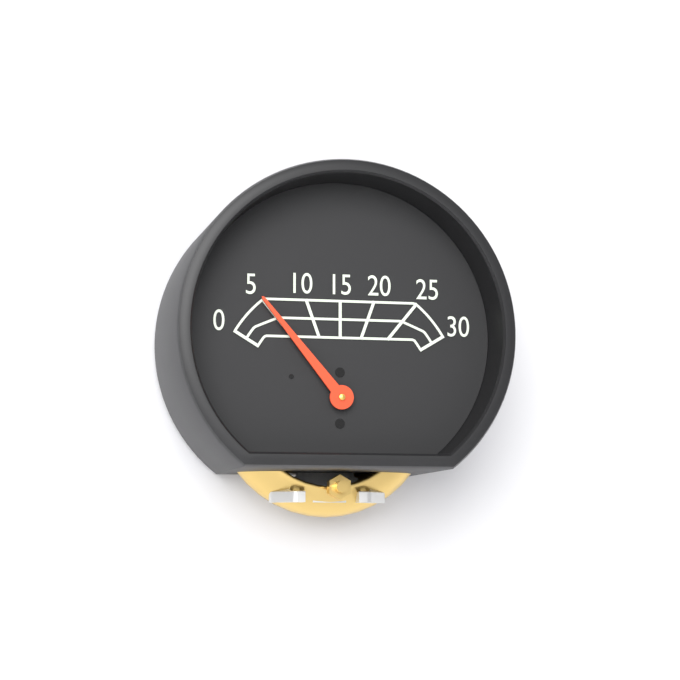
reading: 5 (no unit)
